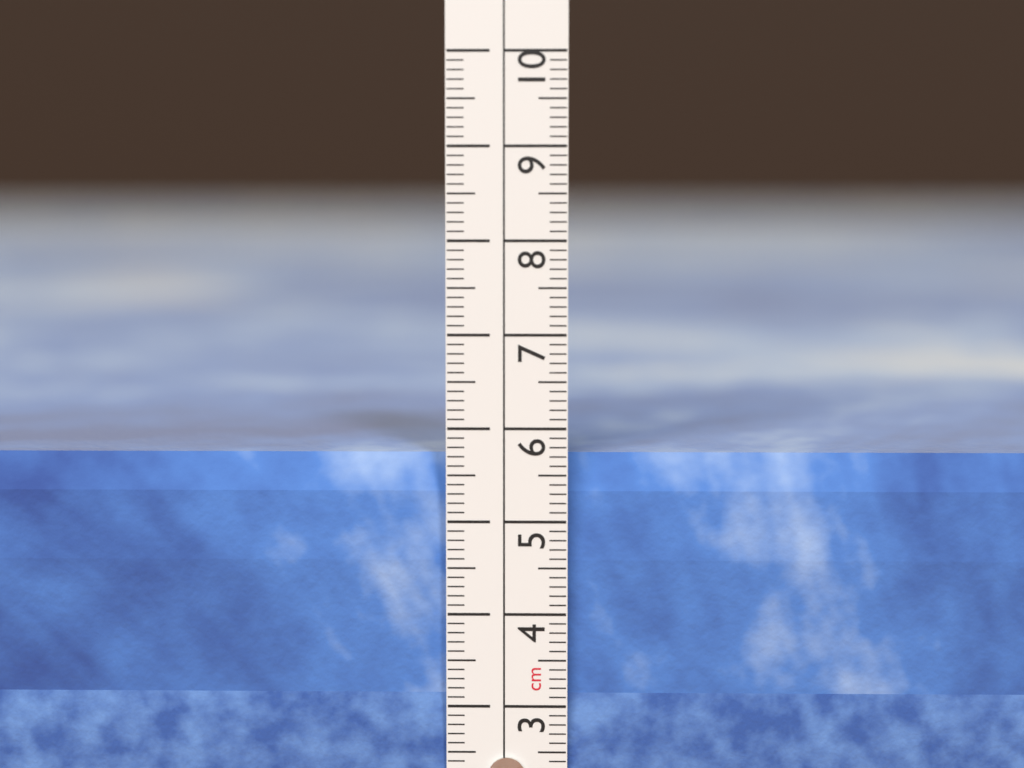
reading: 5.7 cm
